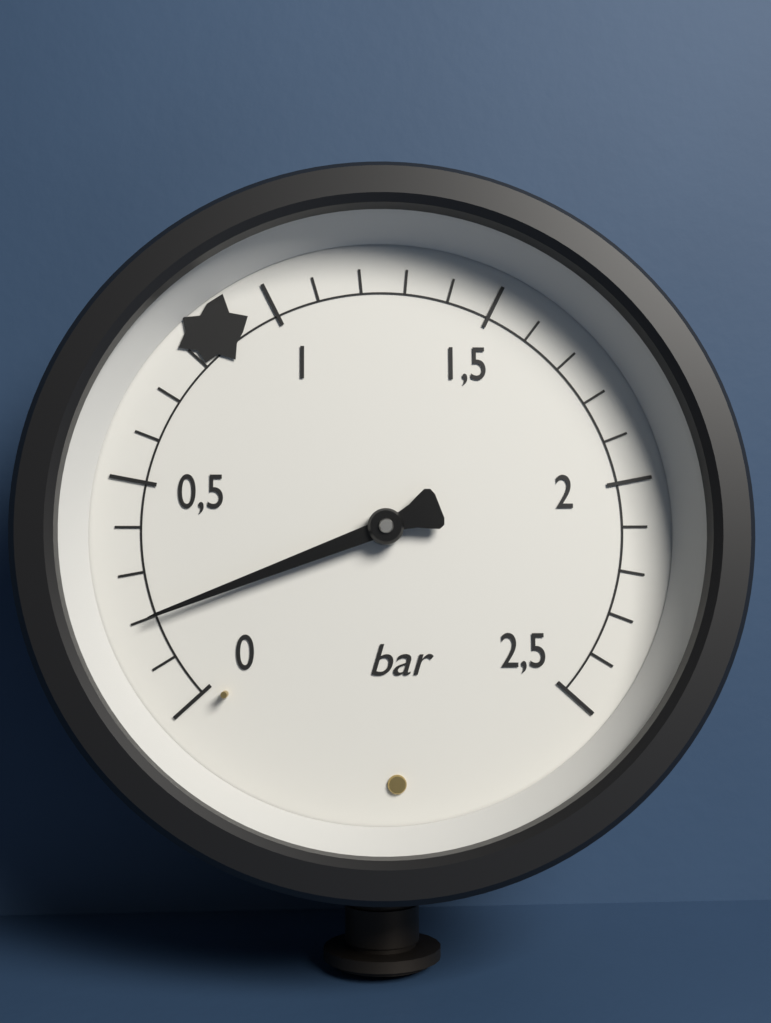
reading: 0.2 bar
